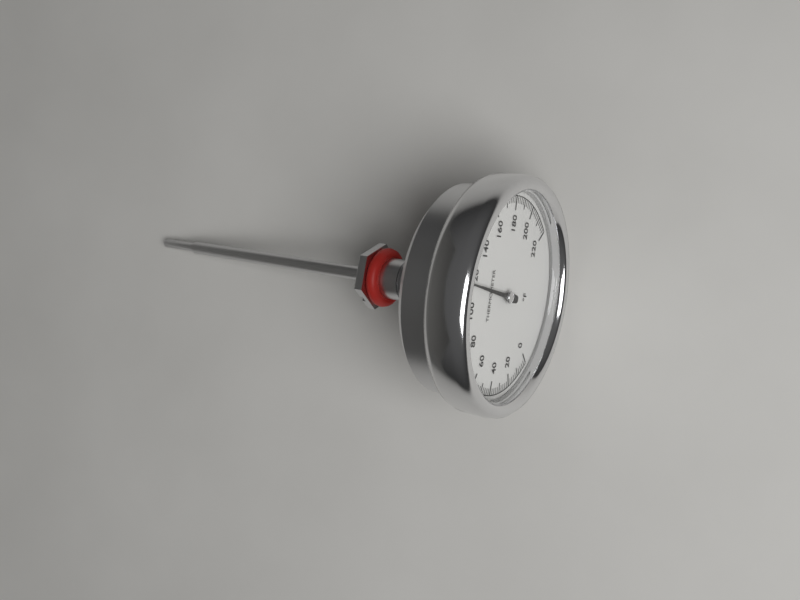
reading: 116 °F
